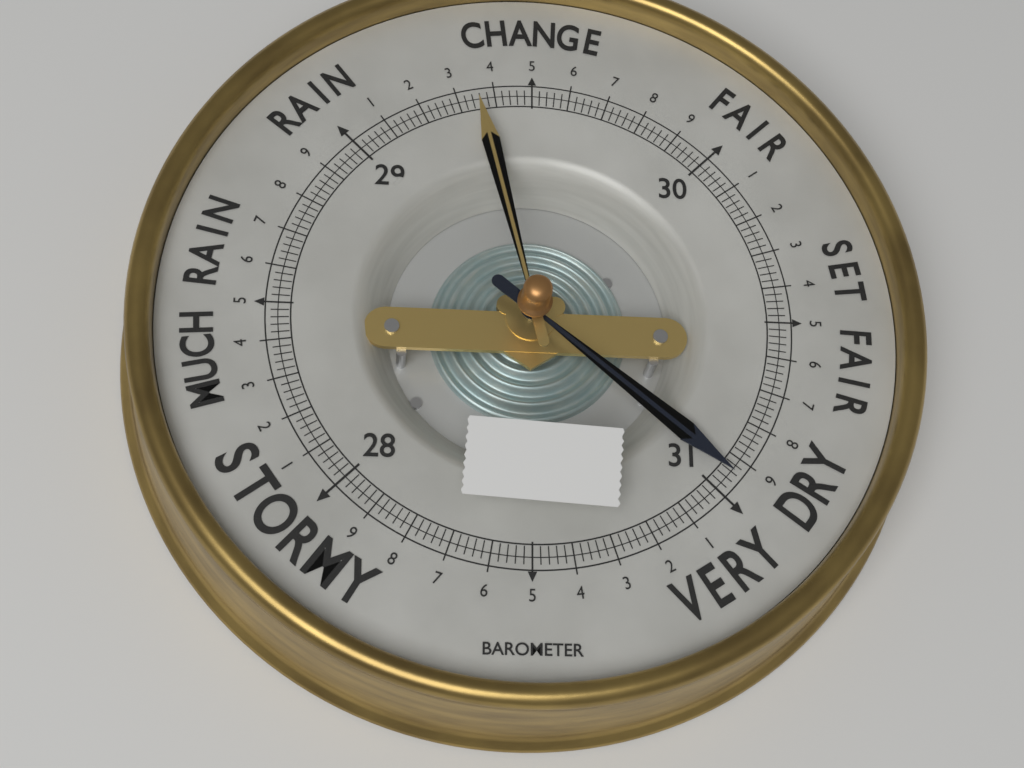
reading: 30.94 (no unit)
